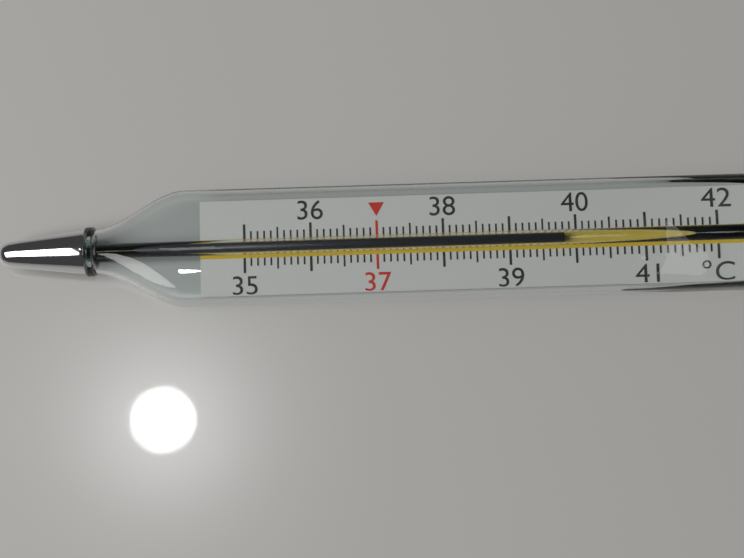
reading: 39.8 °C
